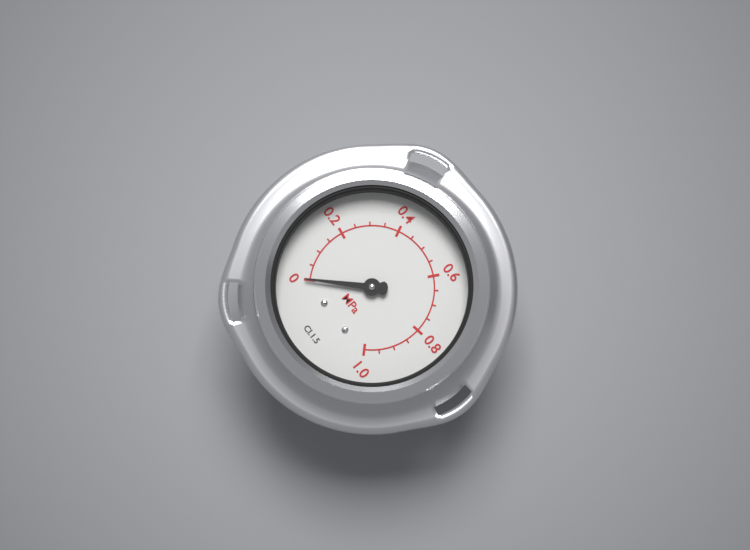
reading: 0.00 MPa
